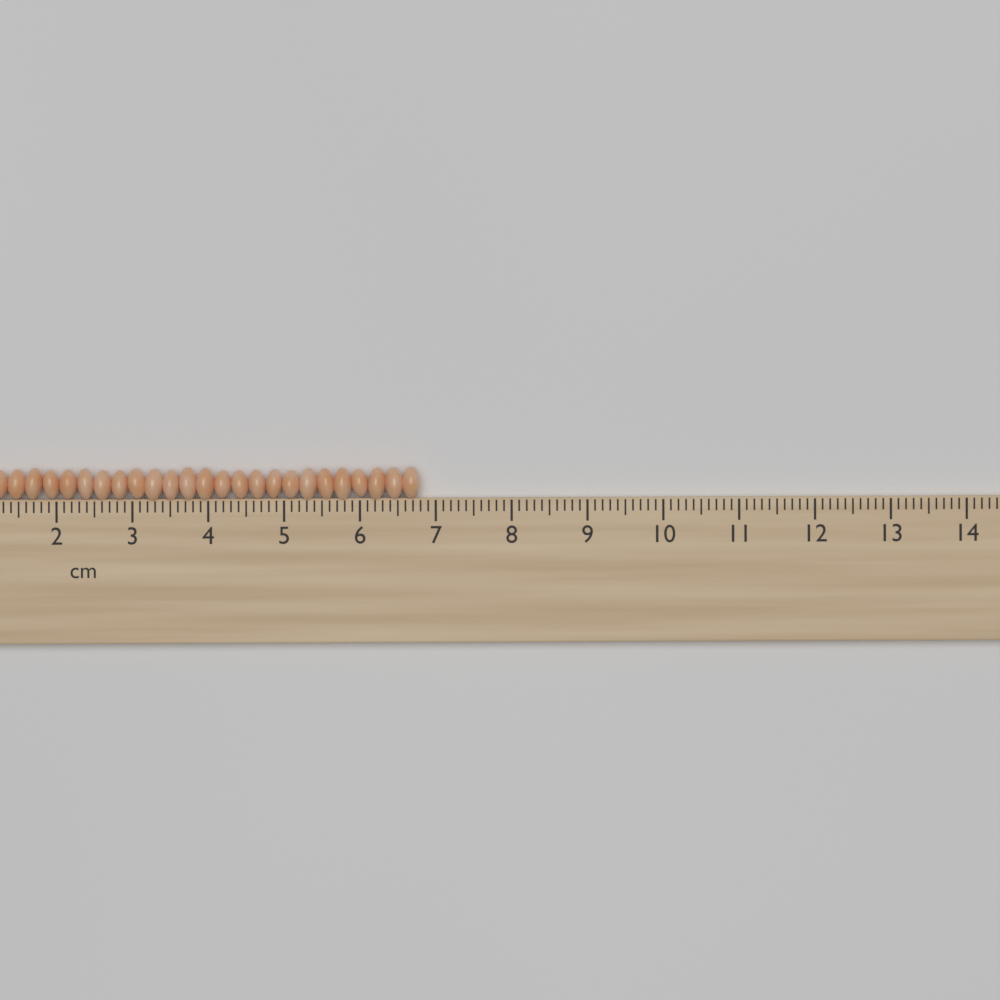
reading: 6.8 cm
